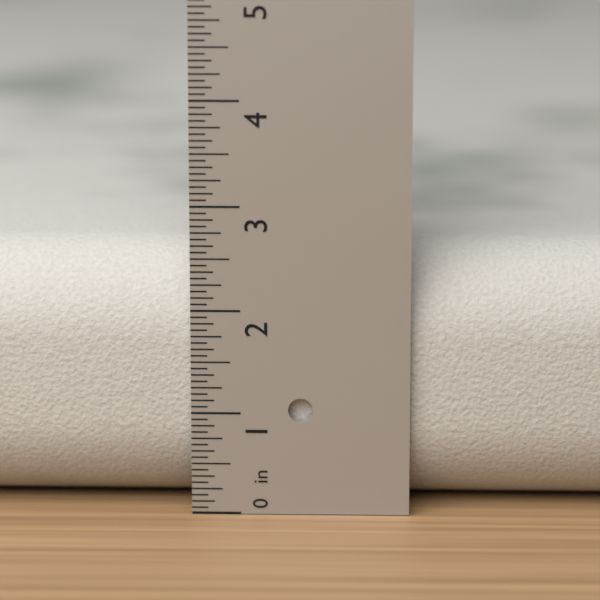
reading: 2.5625 in
